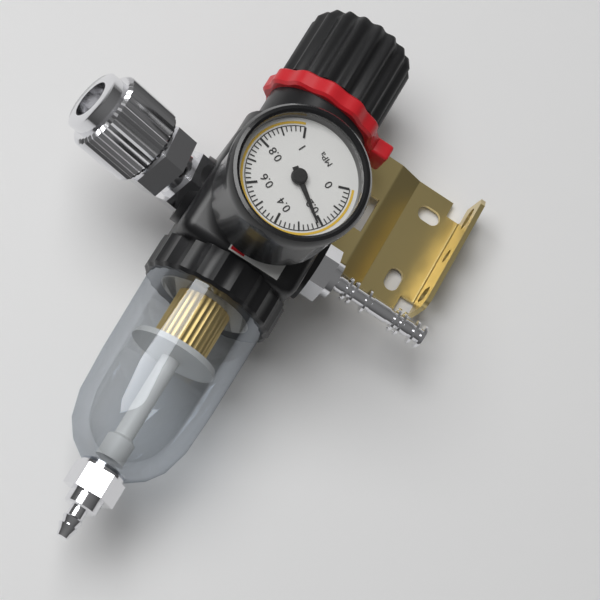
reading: 0.22 MPa
